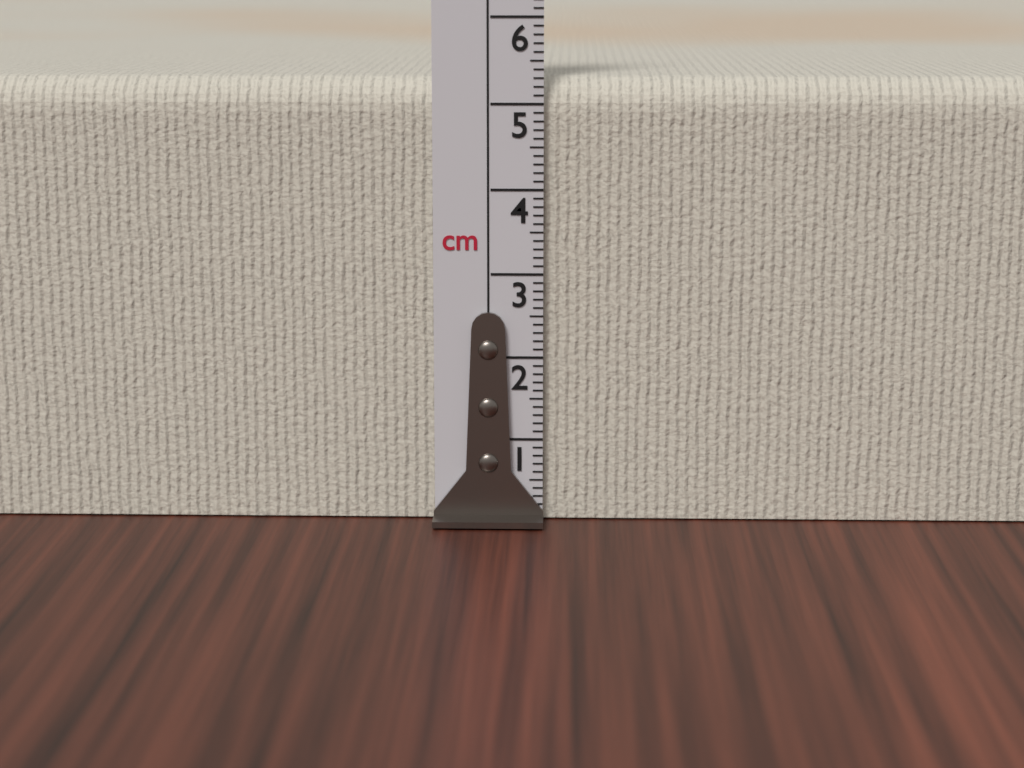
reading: 5.3 cm
